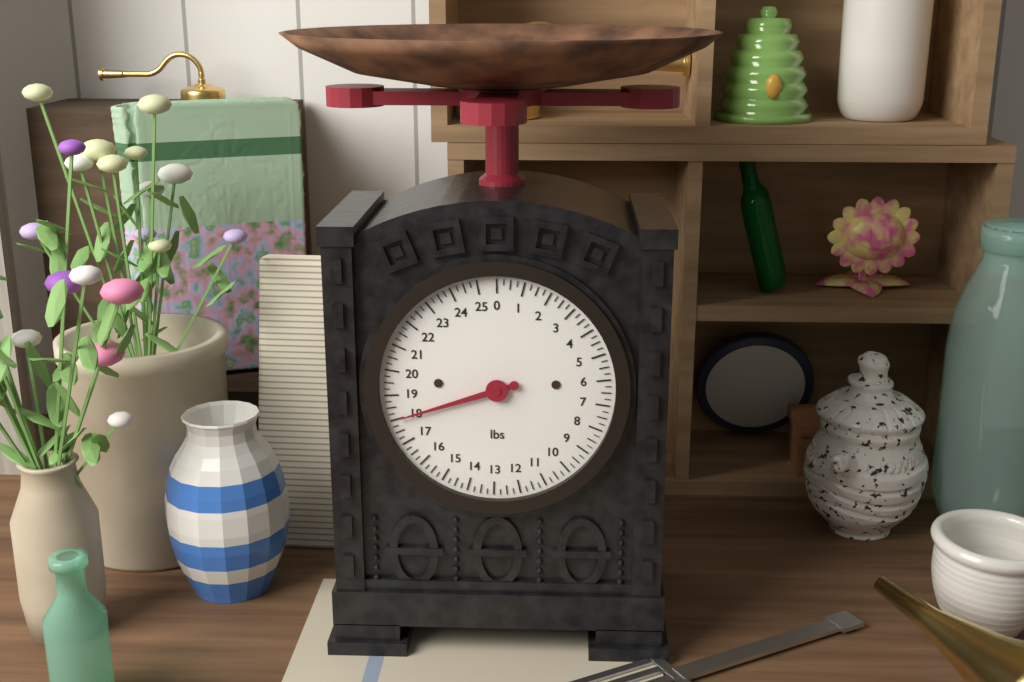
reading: 18.00 lbs
